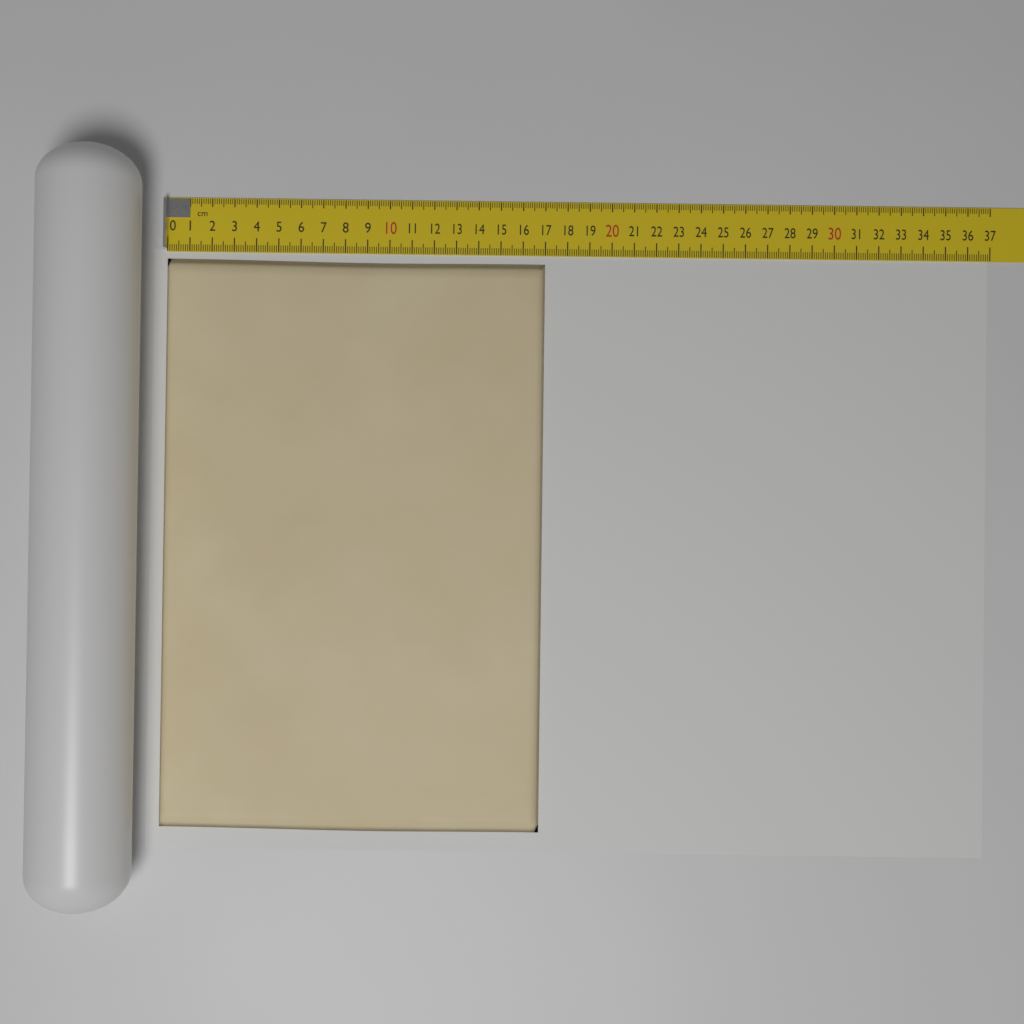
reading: 17.0 cm
